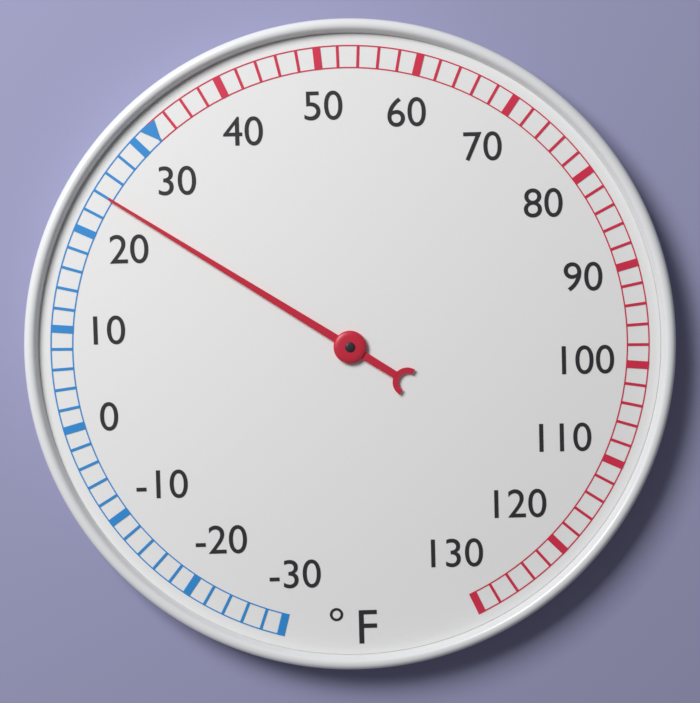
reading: 24 °F
